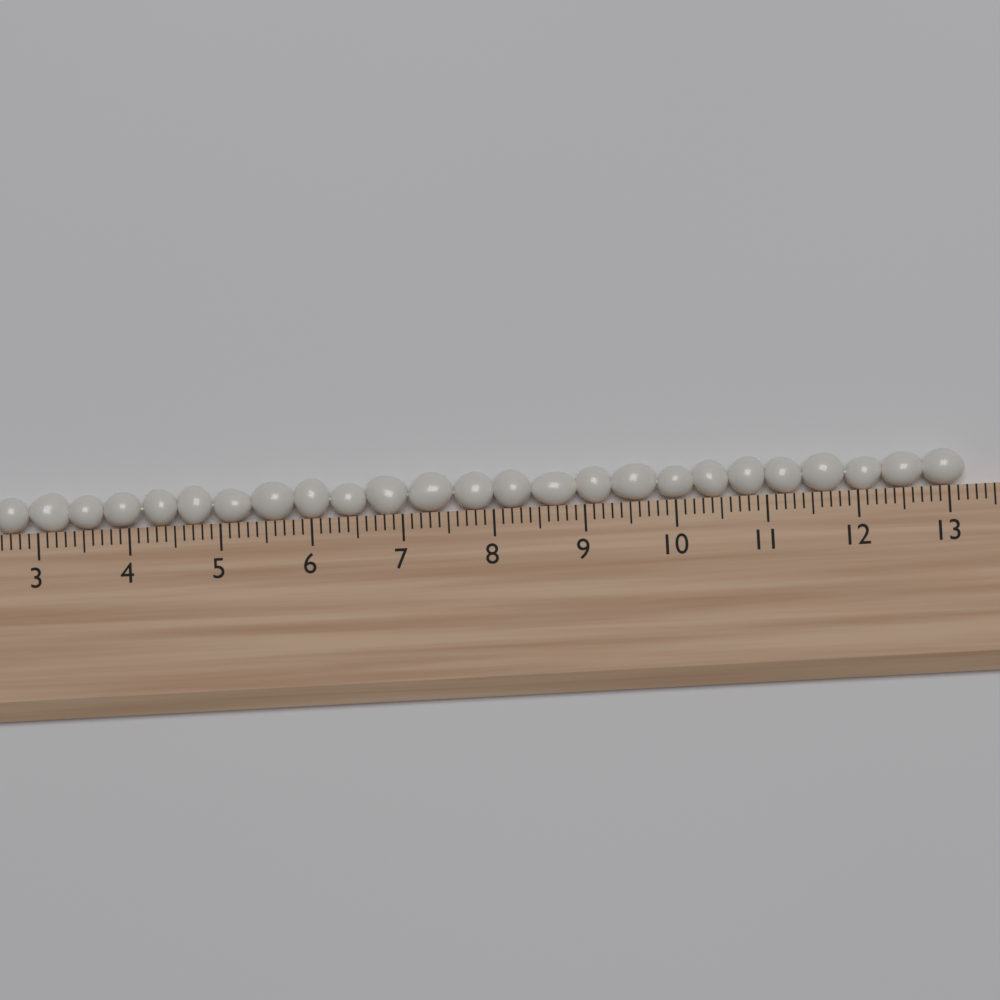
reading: 13.2 (no unit)
